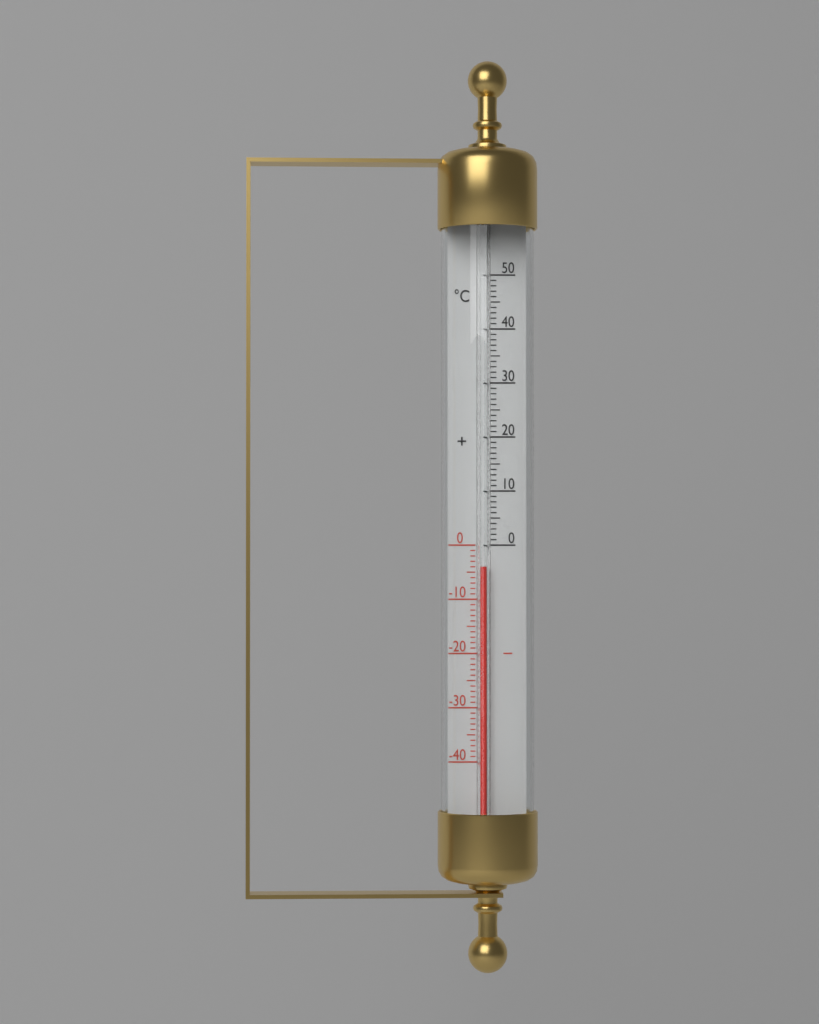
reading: -4 °C
